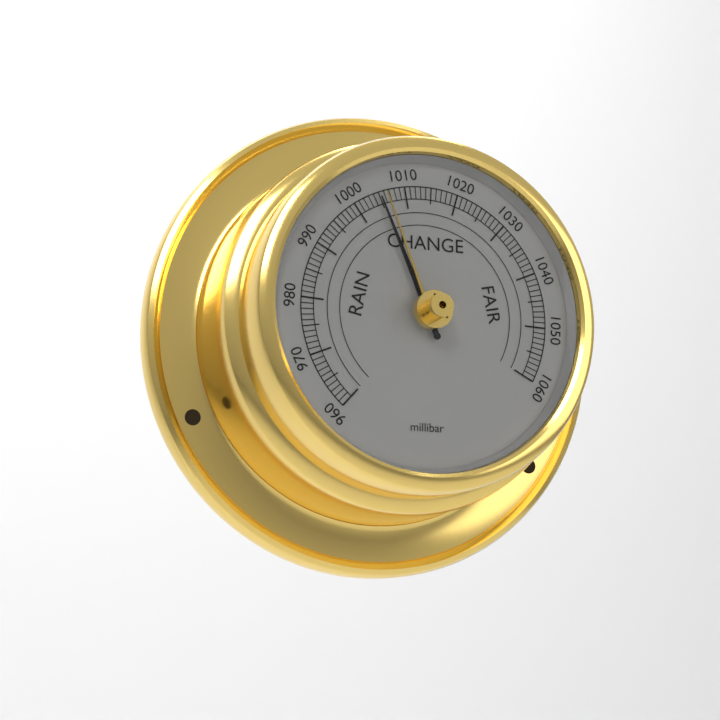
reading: 1005 millibar
